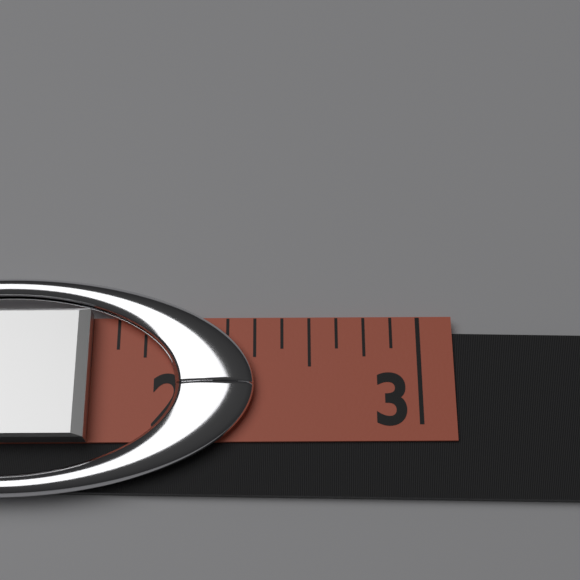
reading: 2.250 in
